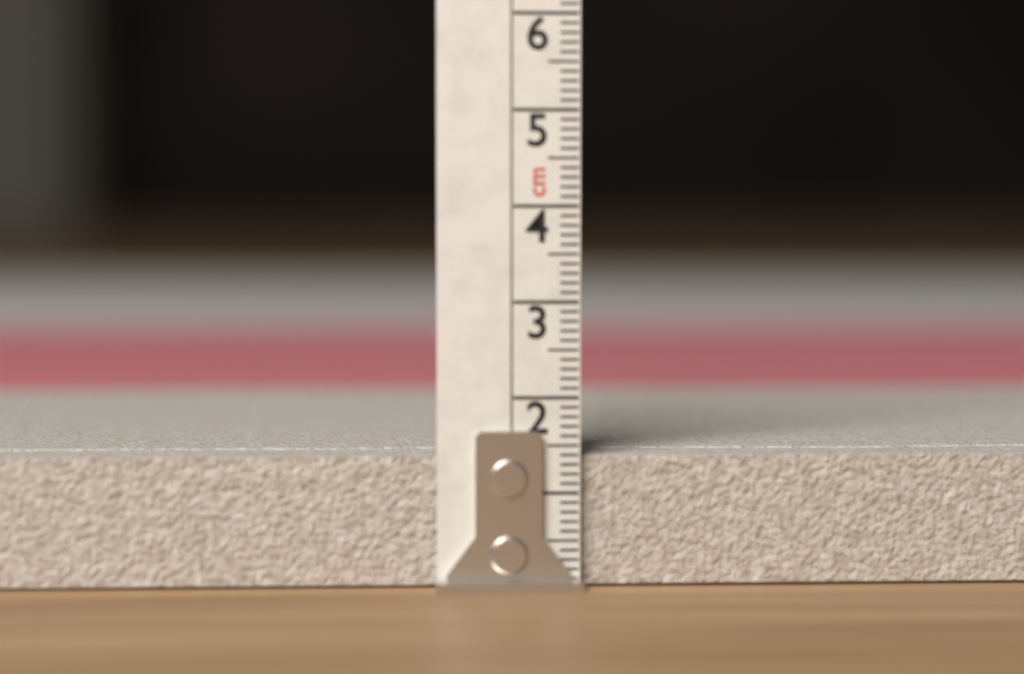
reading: 1.4 cm
